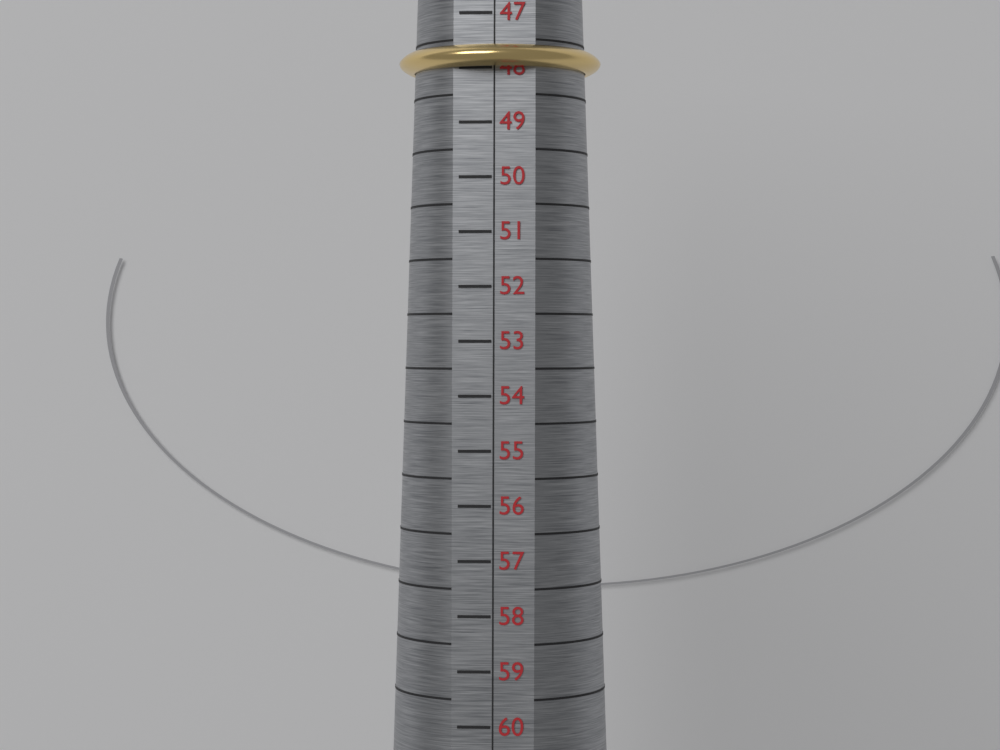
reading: 48.0 (no unit)
